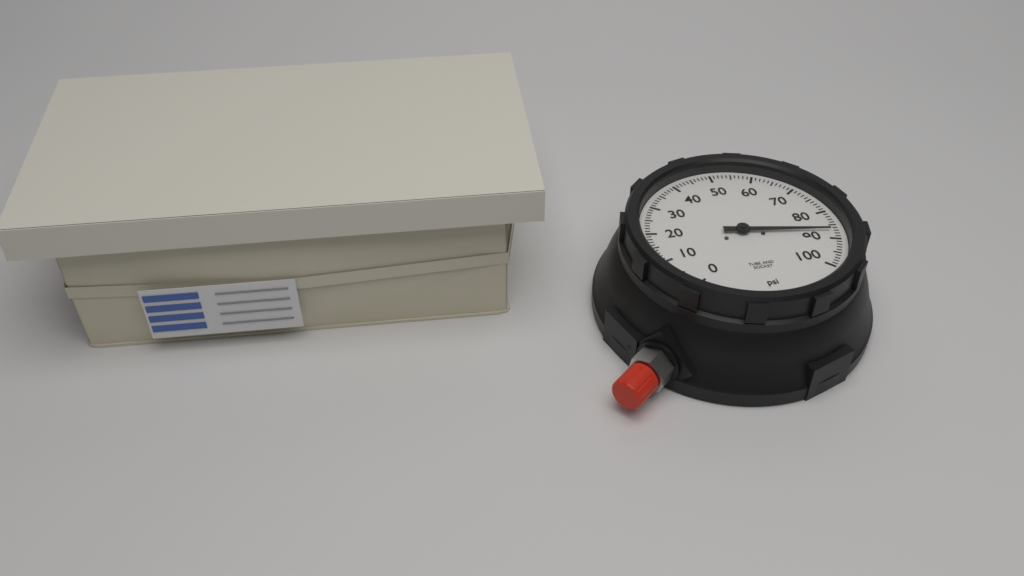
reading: 87 psi
